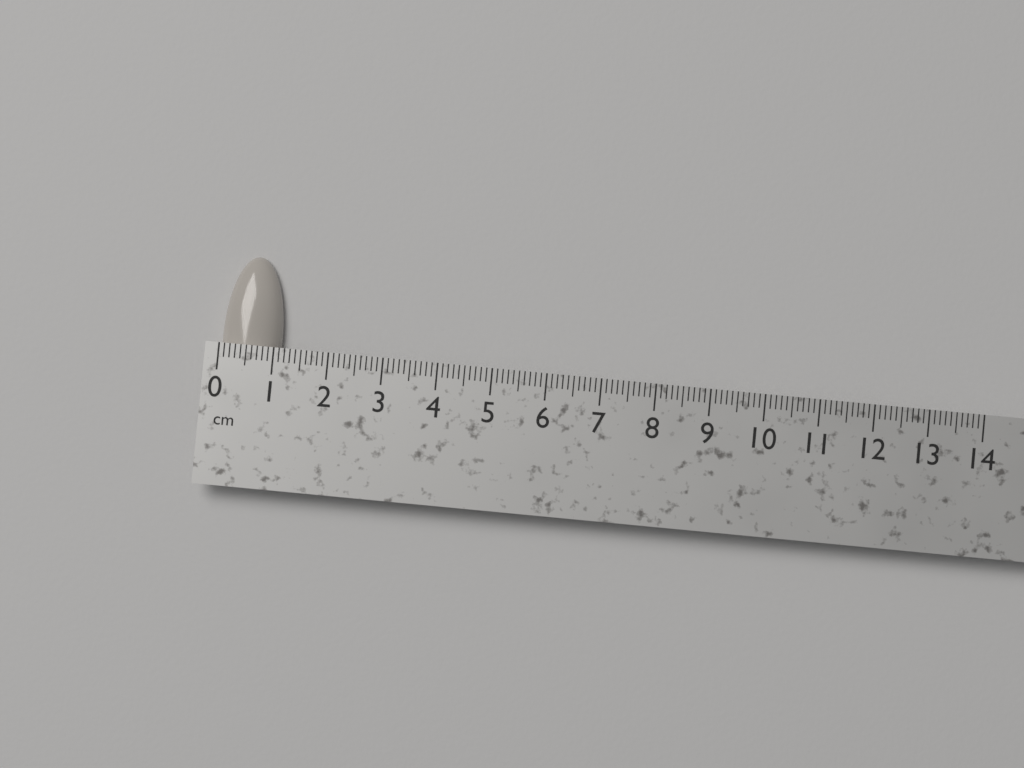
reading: 1.1 cm
